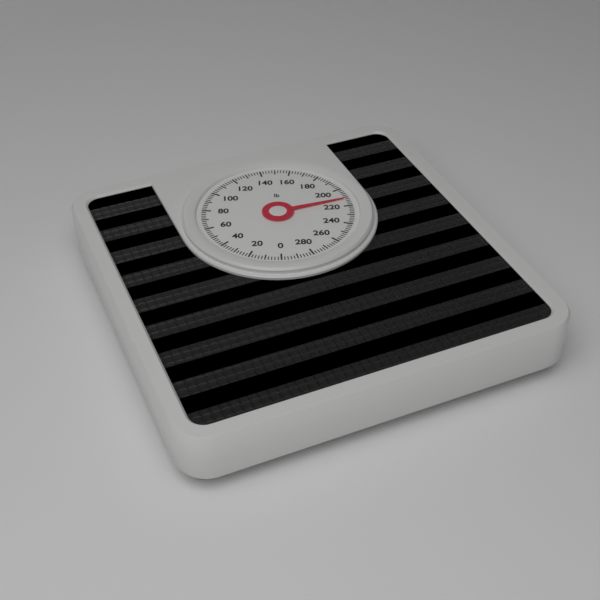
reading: 212 lb
